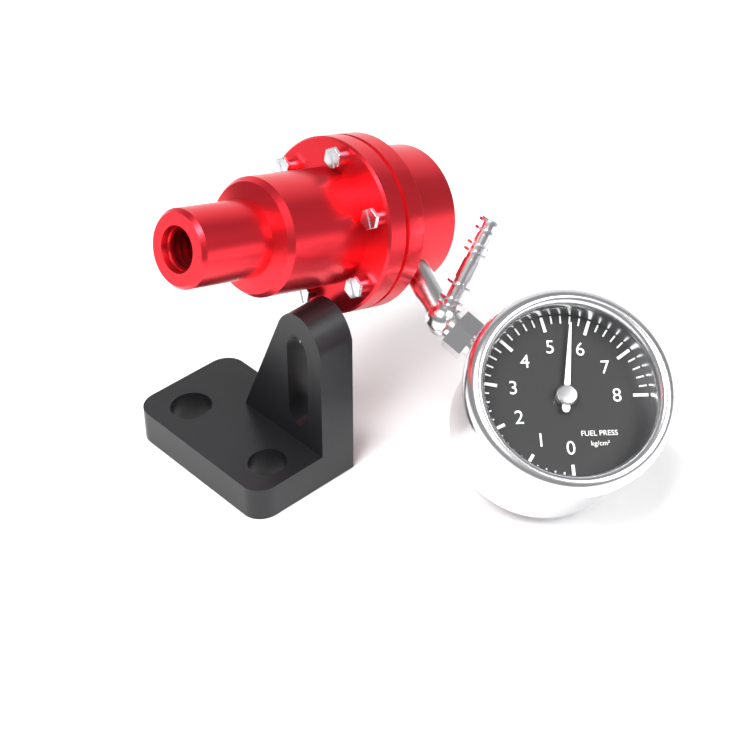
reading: 5.6 kg/cm²
